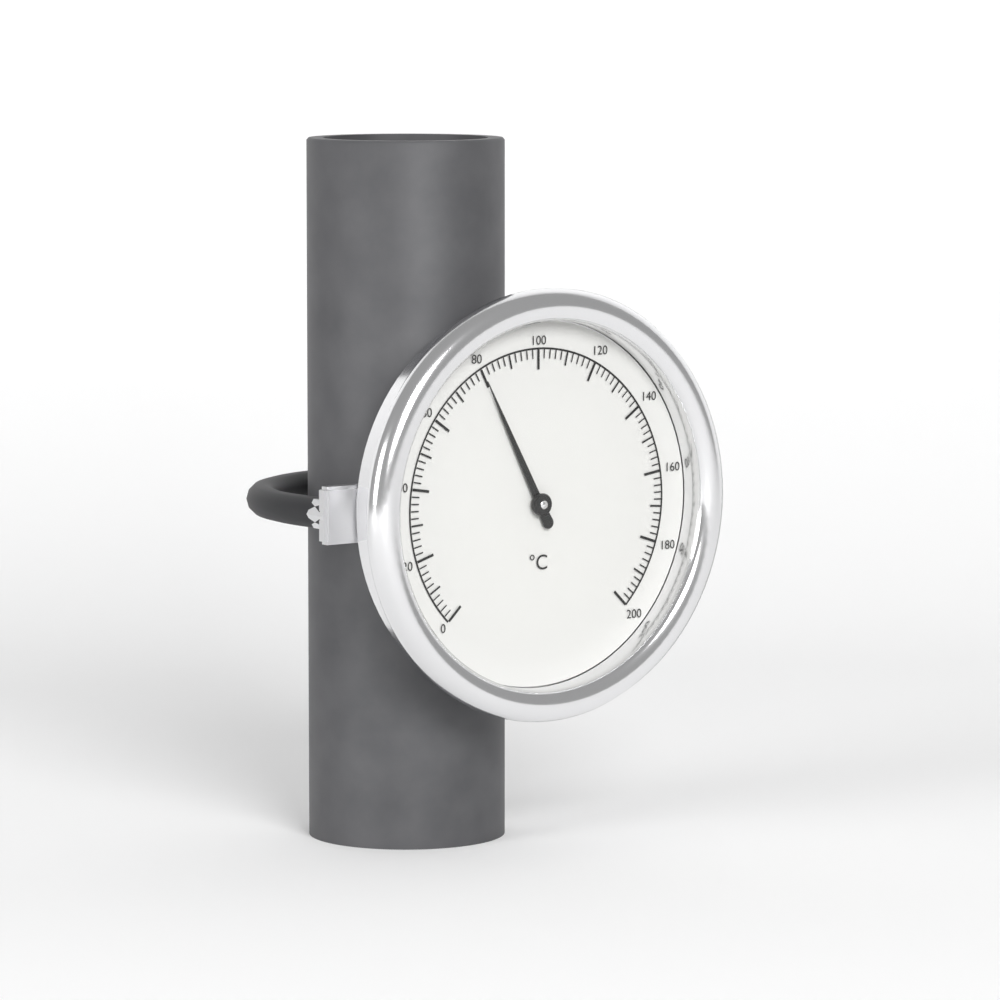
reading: 80 °C
